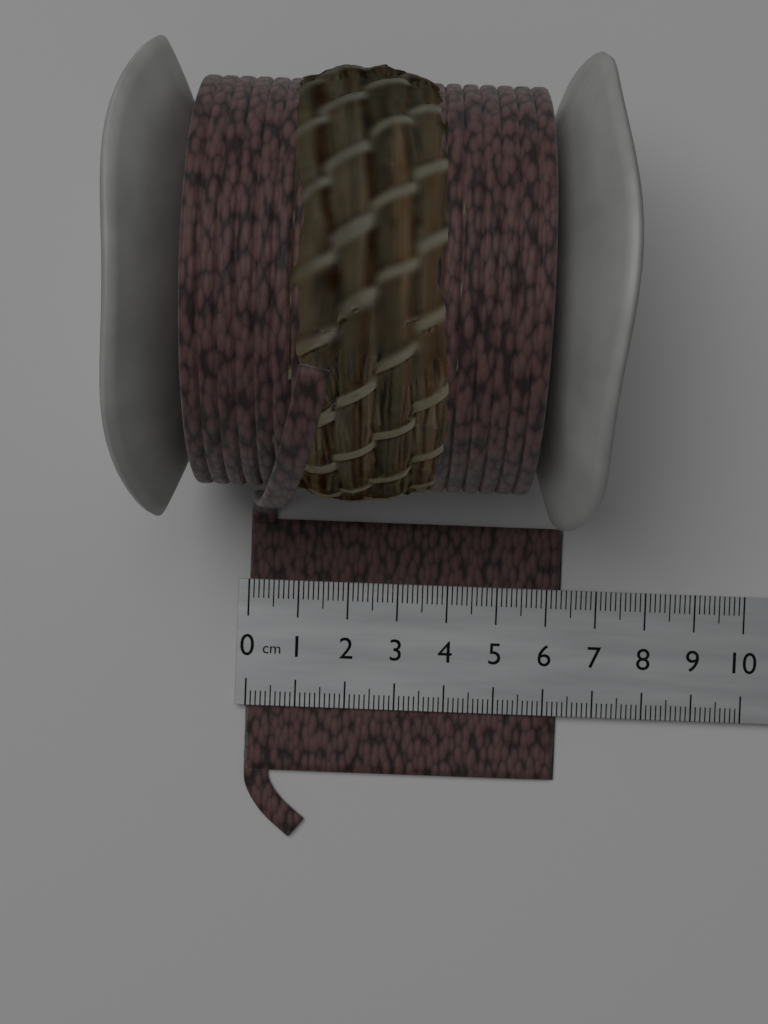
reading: 6.3 cm
